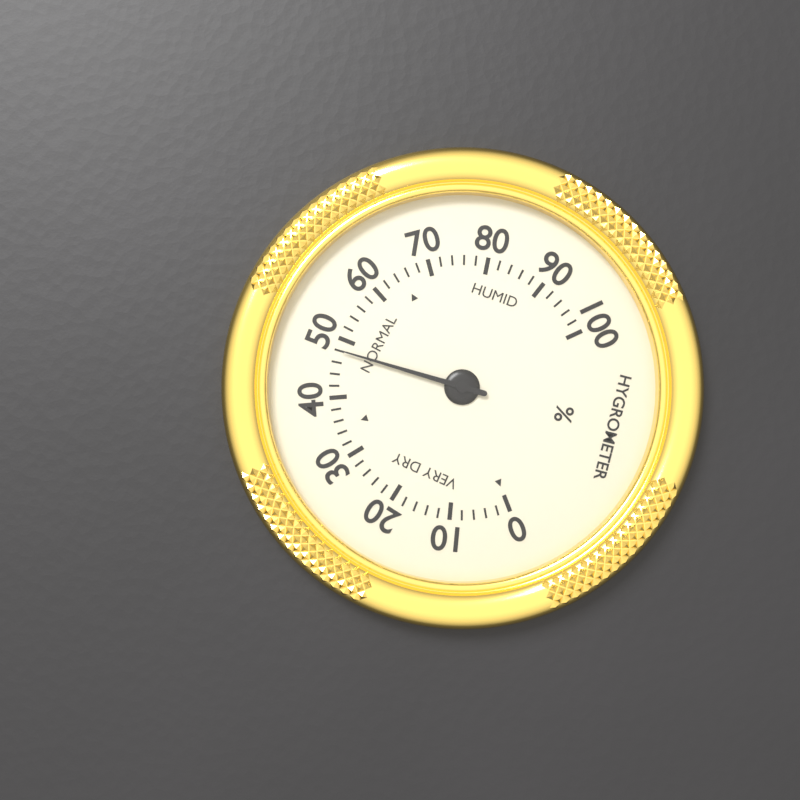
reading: 48 %
